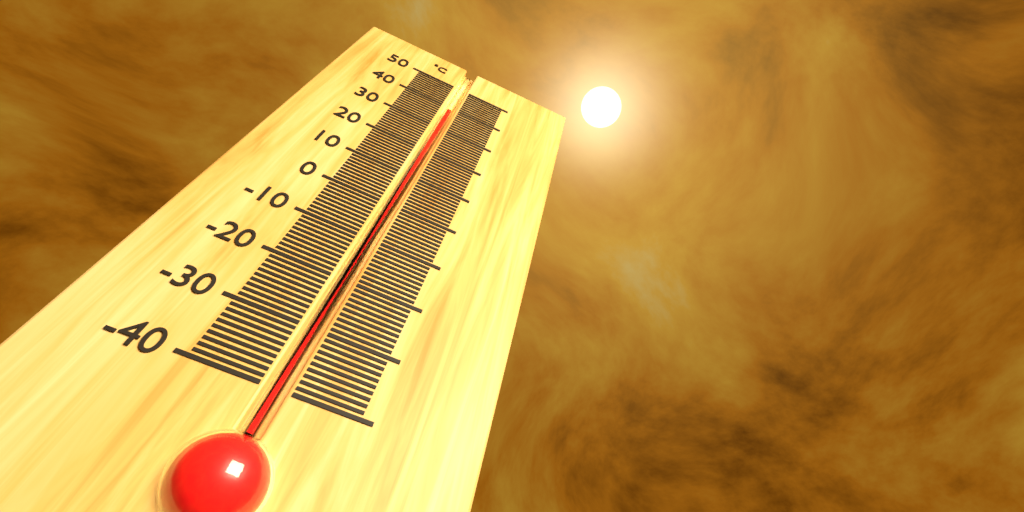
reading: 39 °C
